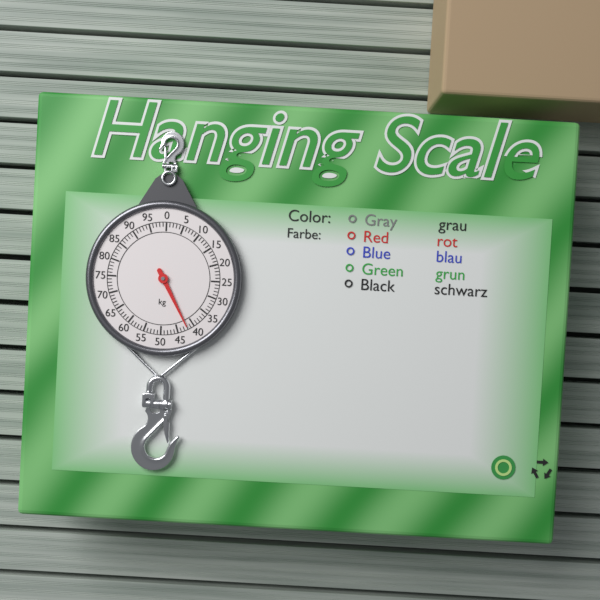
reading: 42 kg
